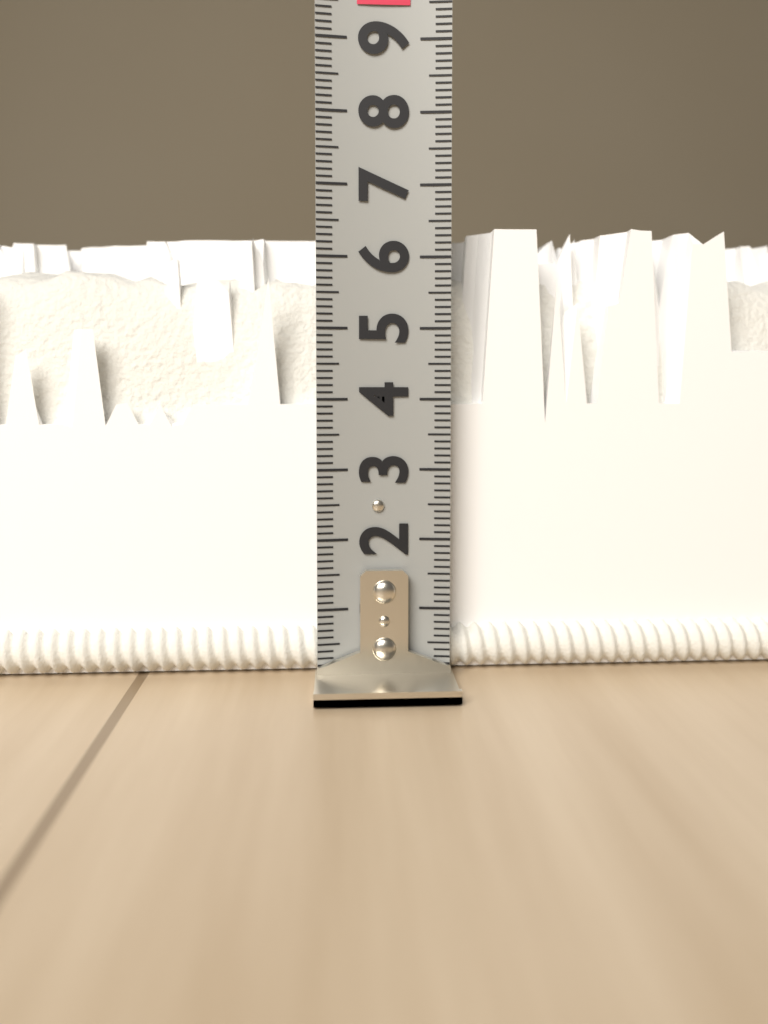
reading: 6.5 (no unit)
